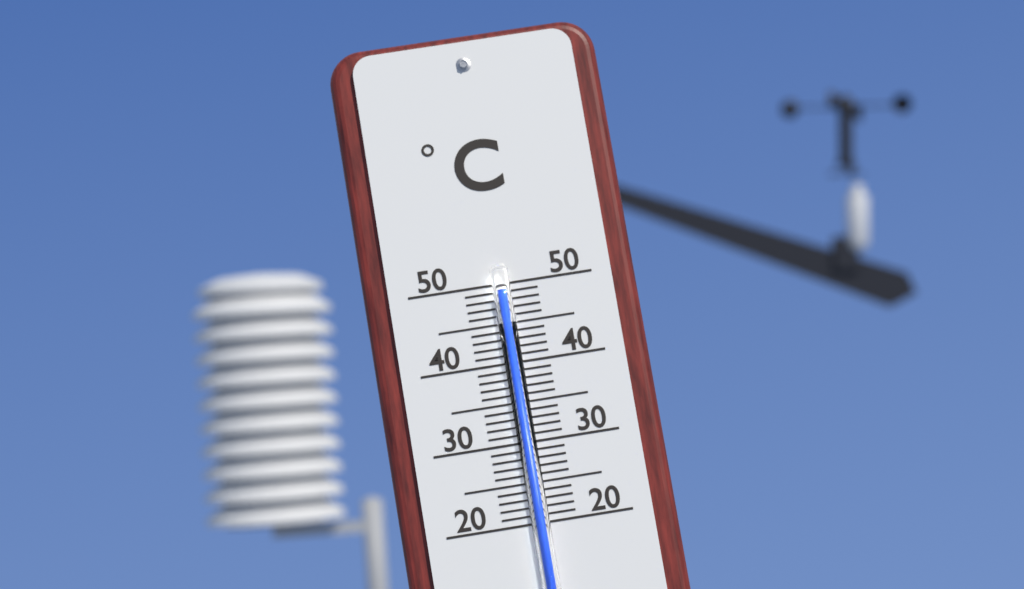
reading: 49 °C
